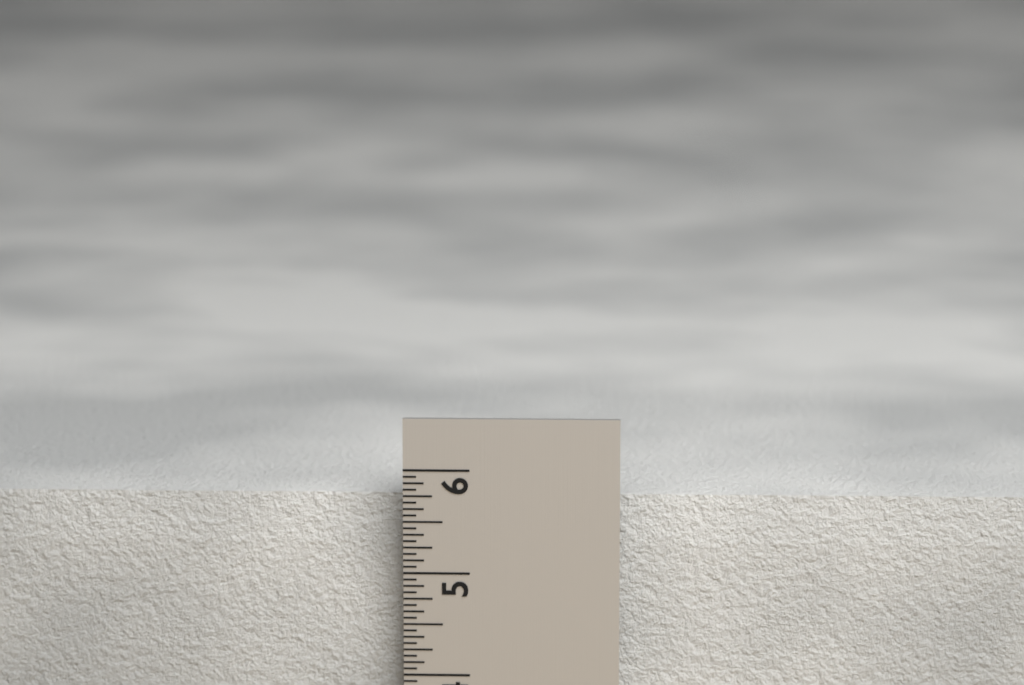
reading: 5.6875 in
